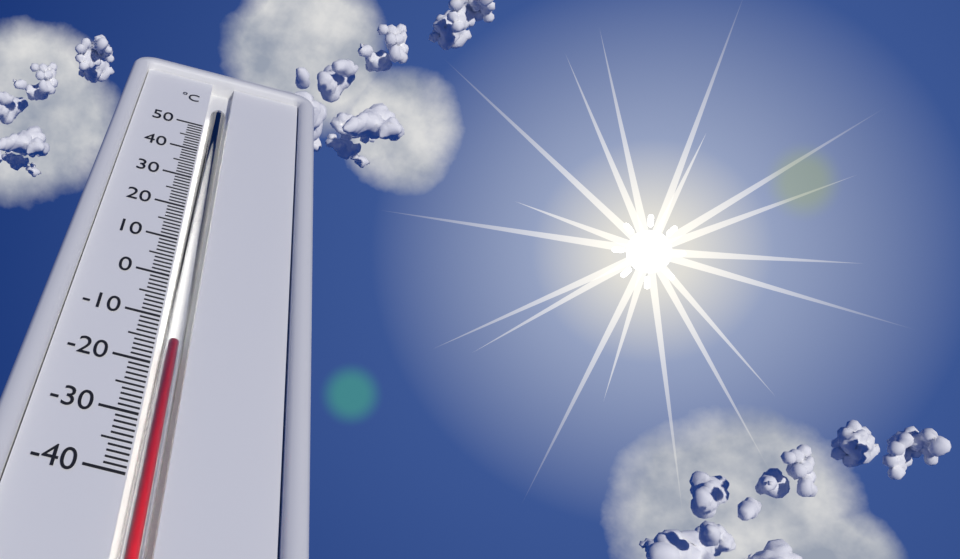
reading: -15 °C
